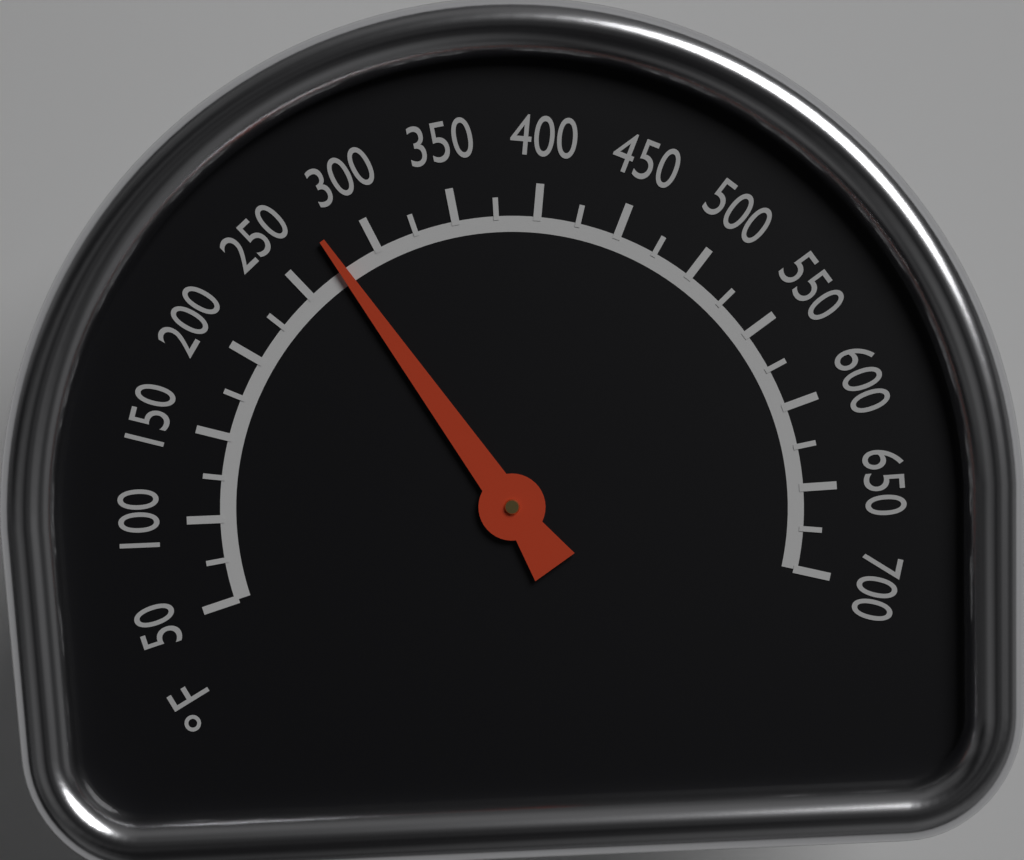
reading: 275 °F
